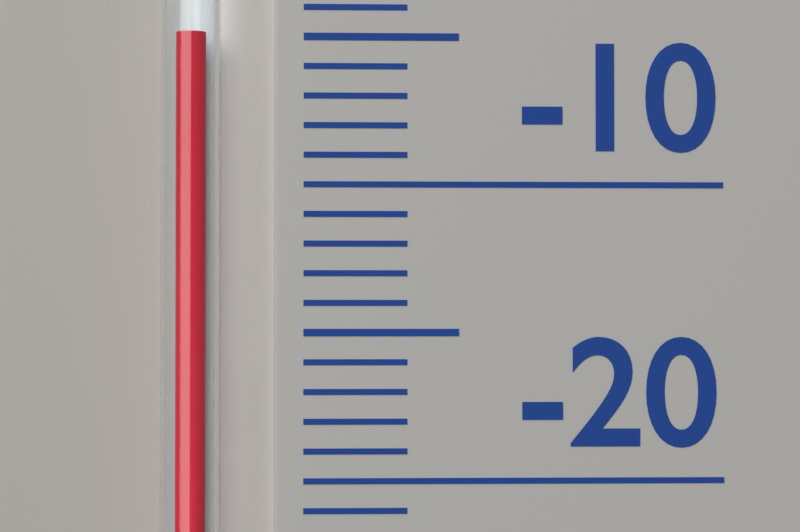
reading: -5 (no unit)
